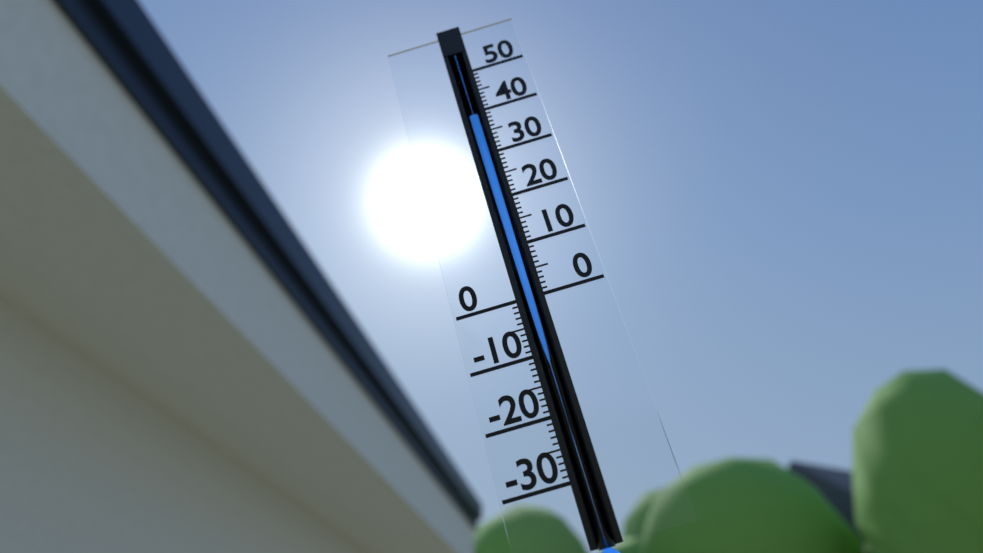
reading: 39 (no unit)
